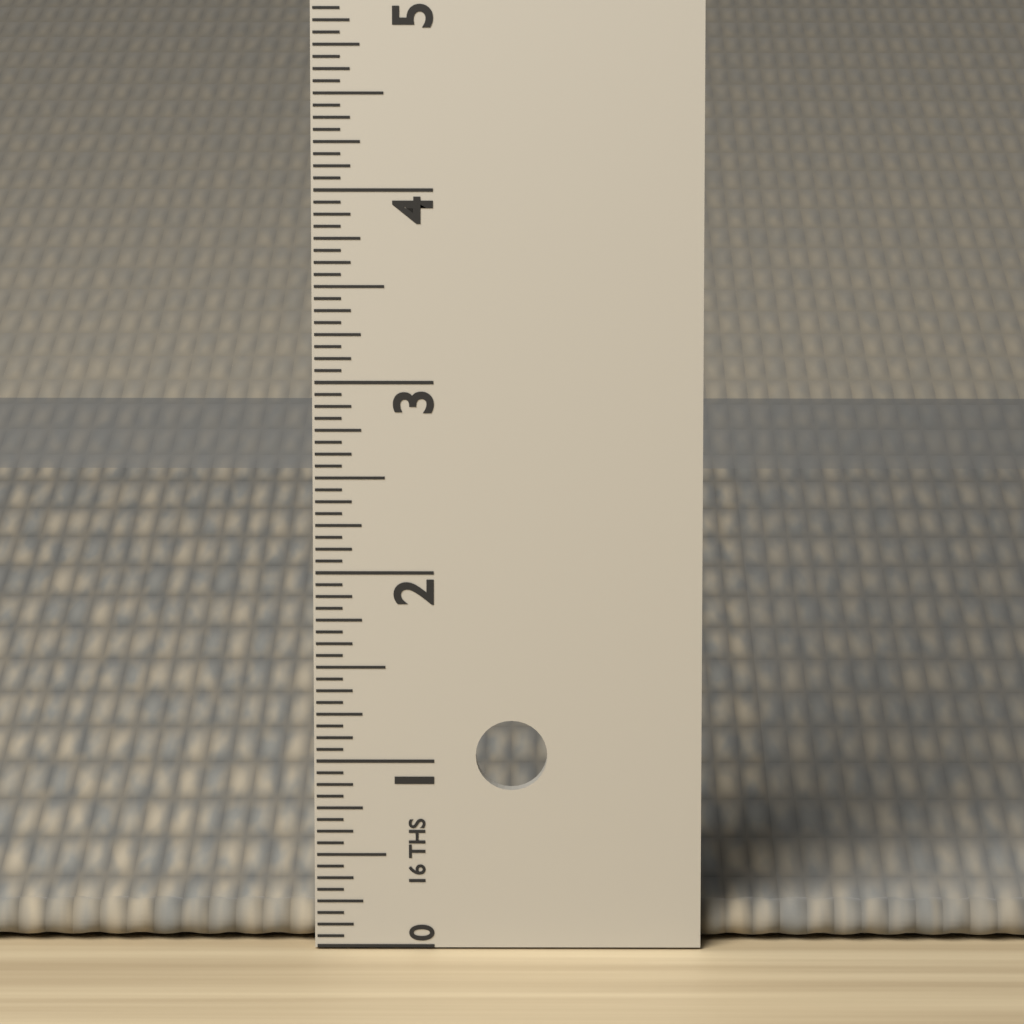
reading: 0.1875 in
